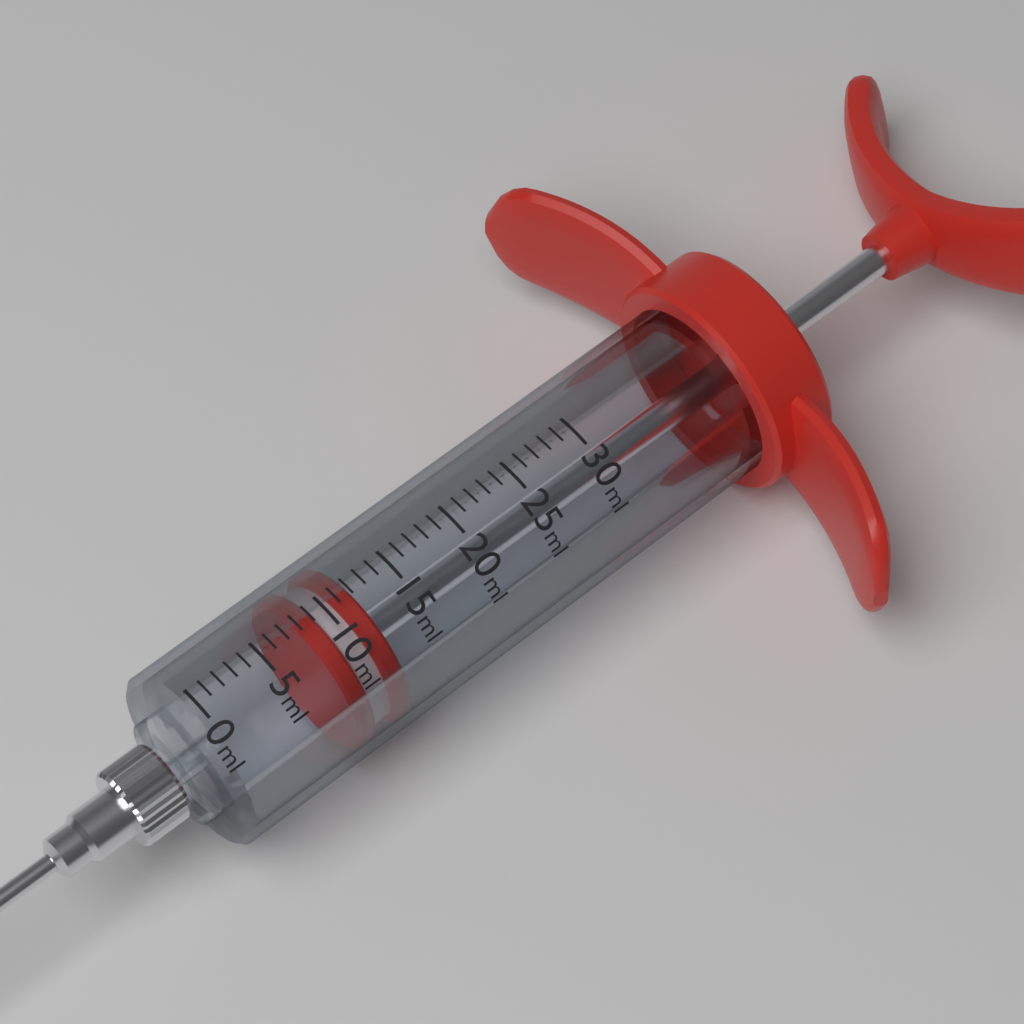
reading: 8 ml
